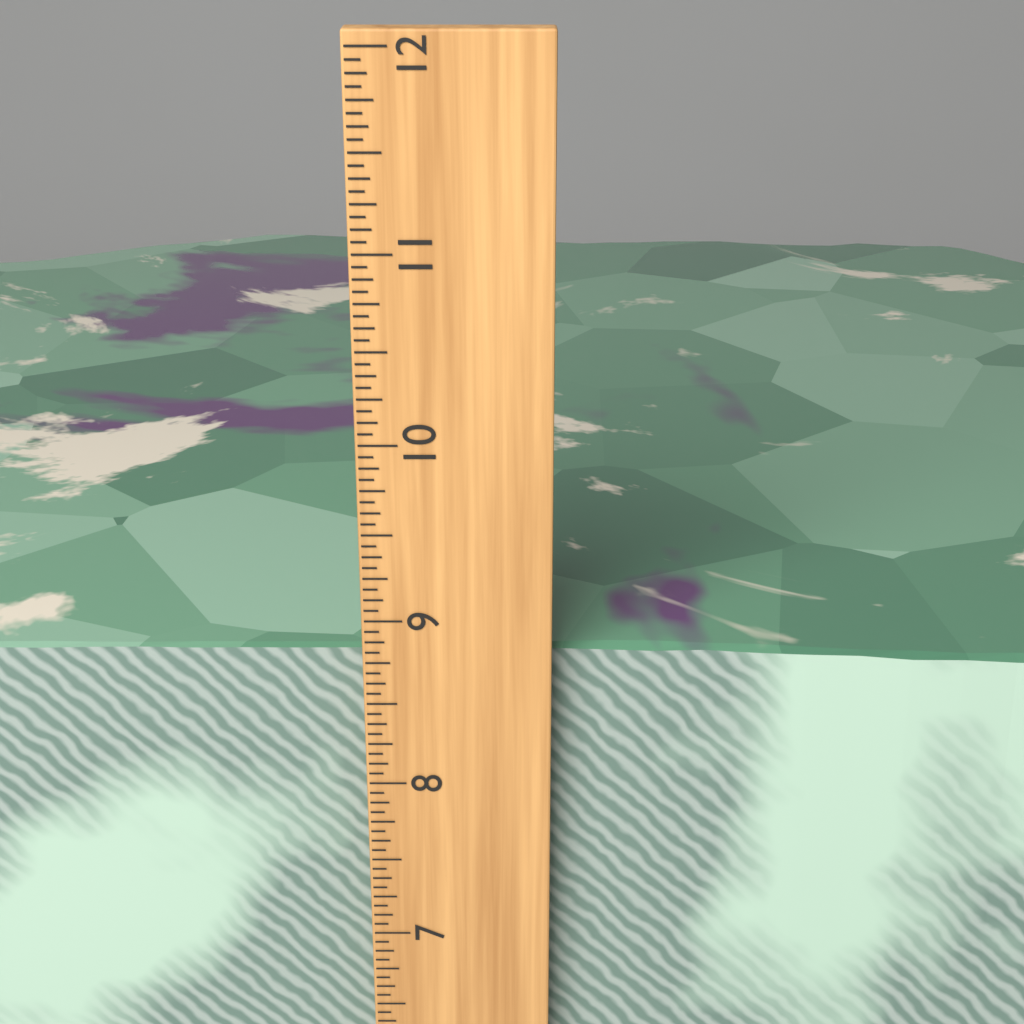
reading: 8.7500 inch
